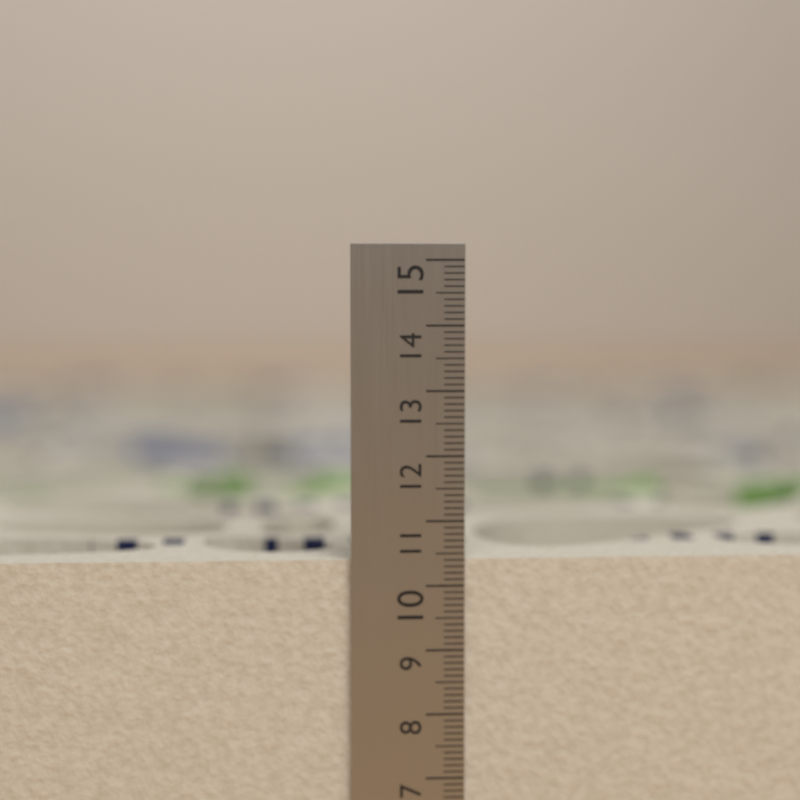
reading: 10.4 cm
